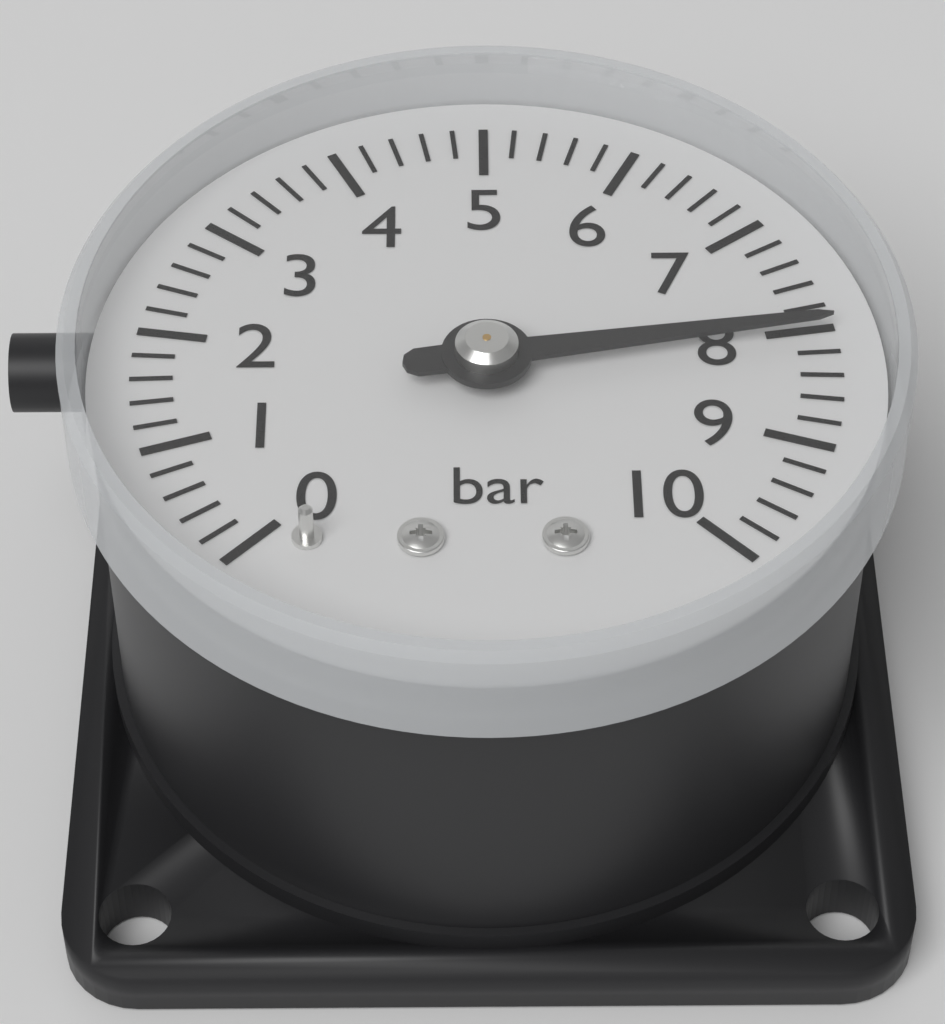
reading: 8.0 bar
